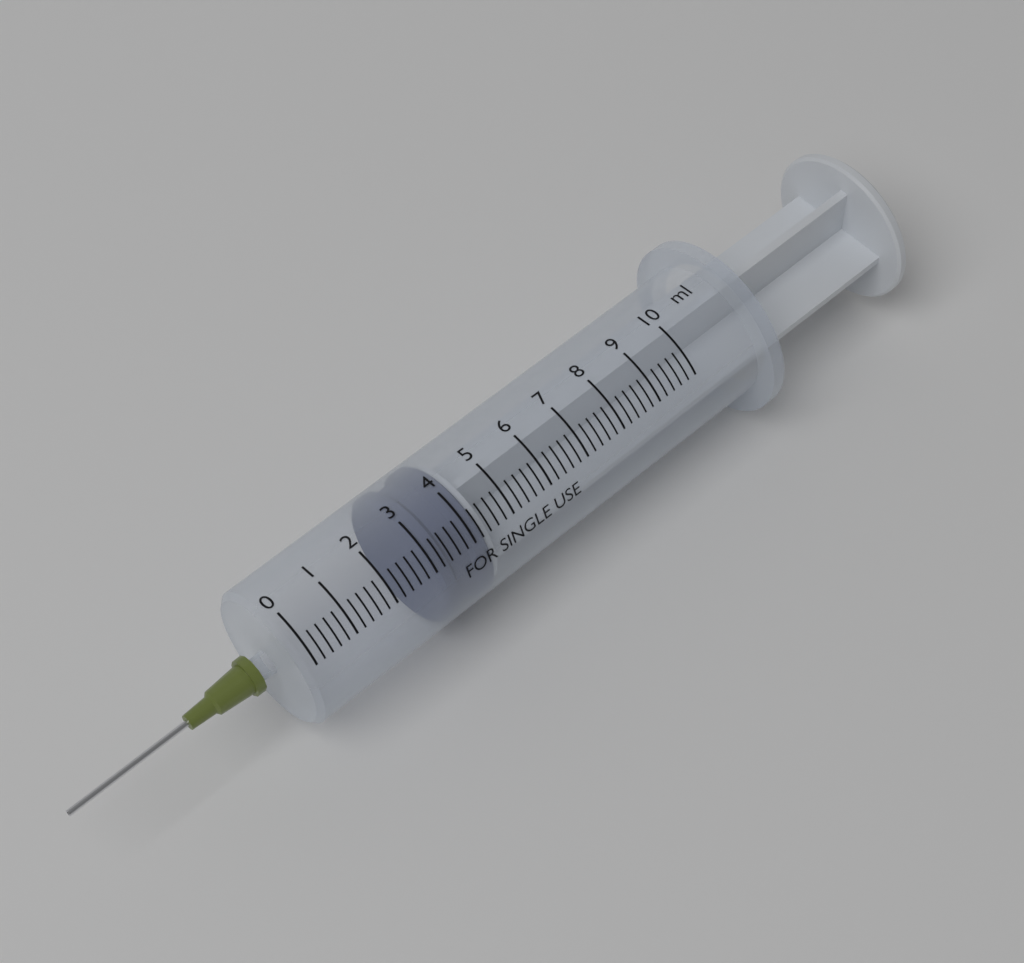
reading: 3.0 ml
